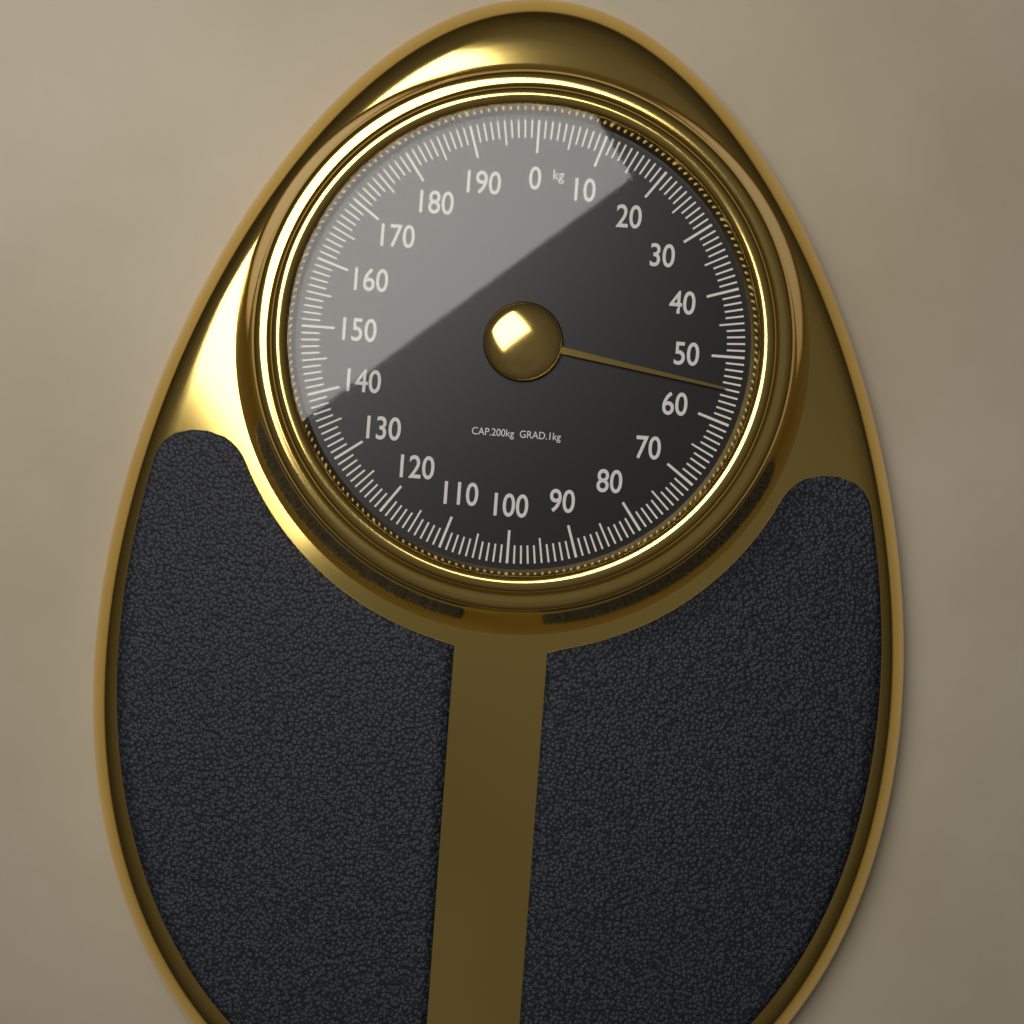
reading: 55 kg
